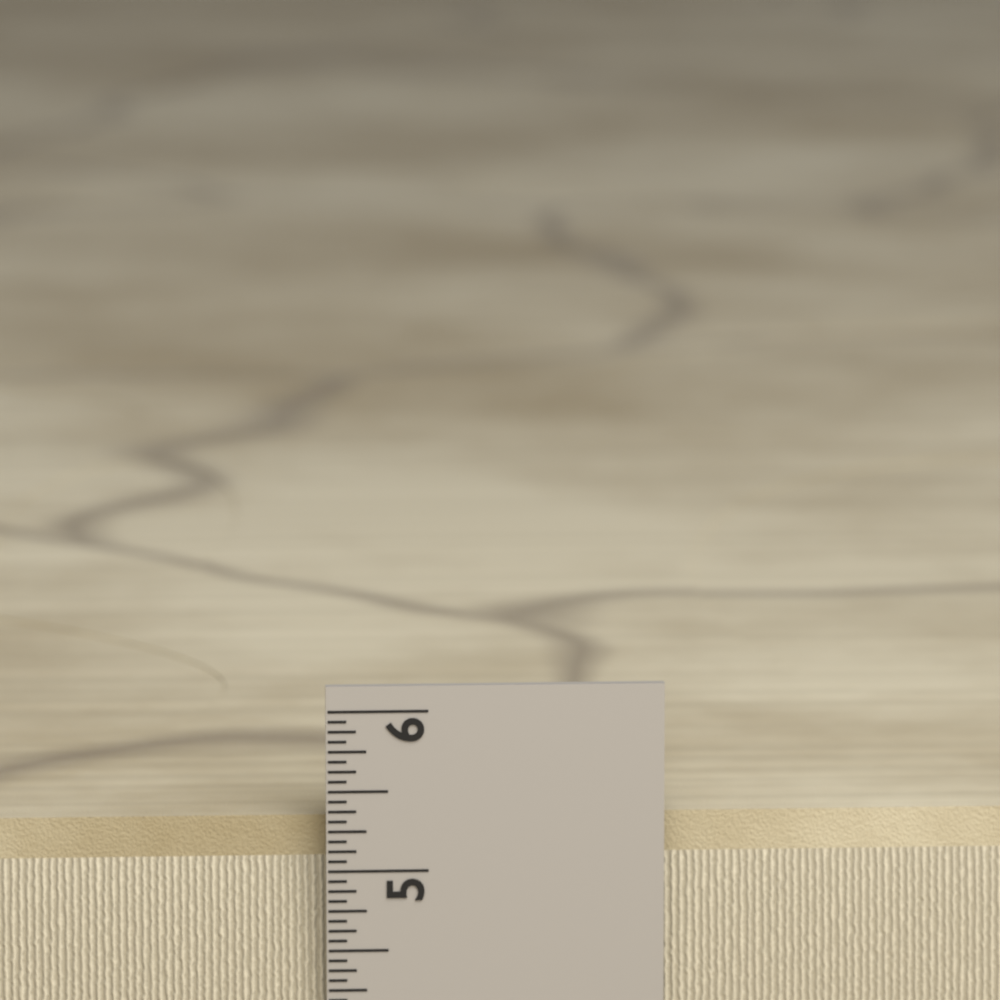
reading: 5.3125 in
